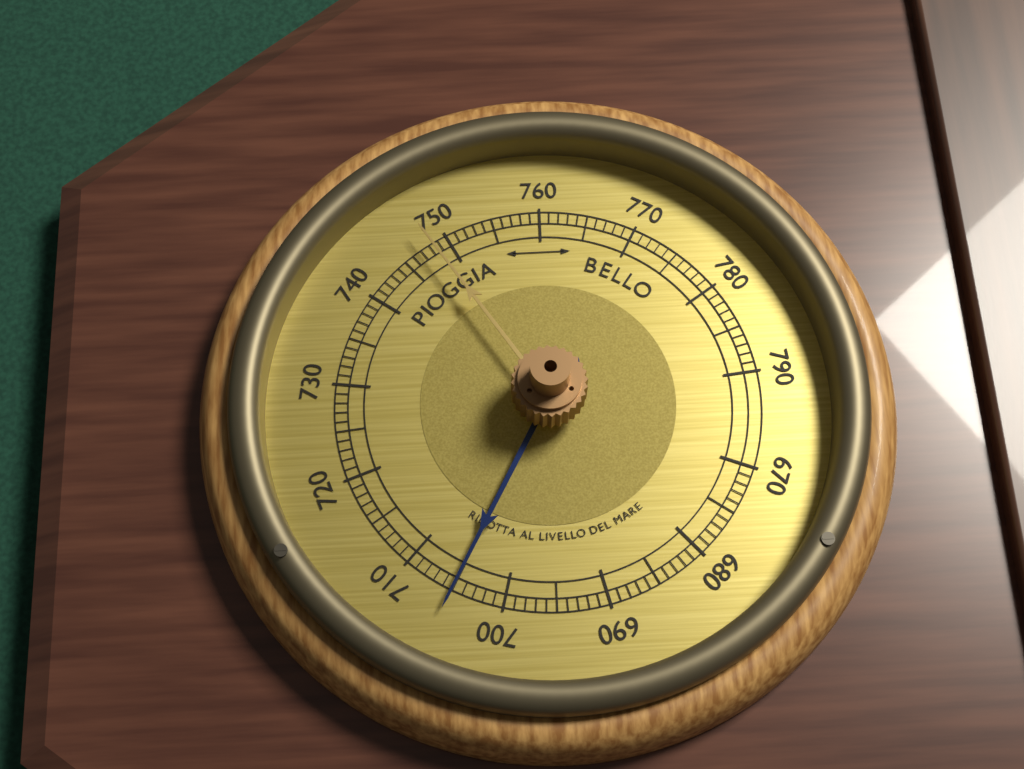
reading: 705 (no unit)
